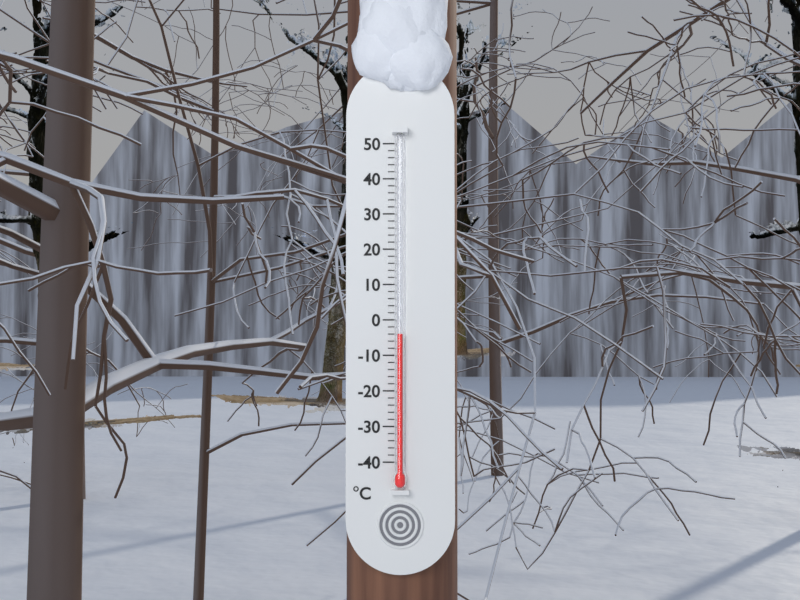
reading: -4 °C
